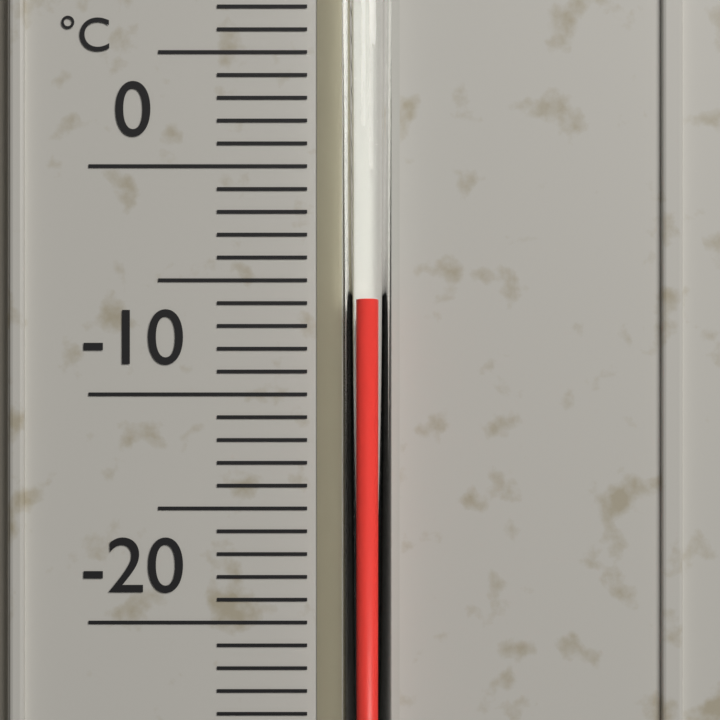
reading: -5.8 °C
